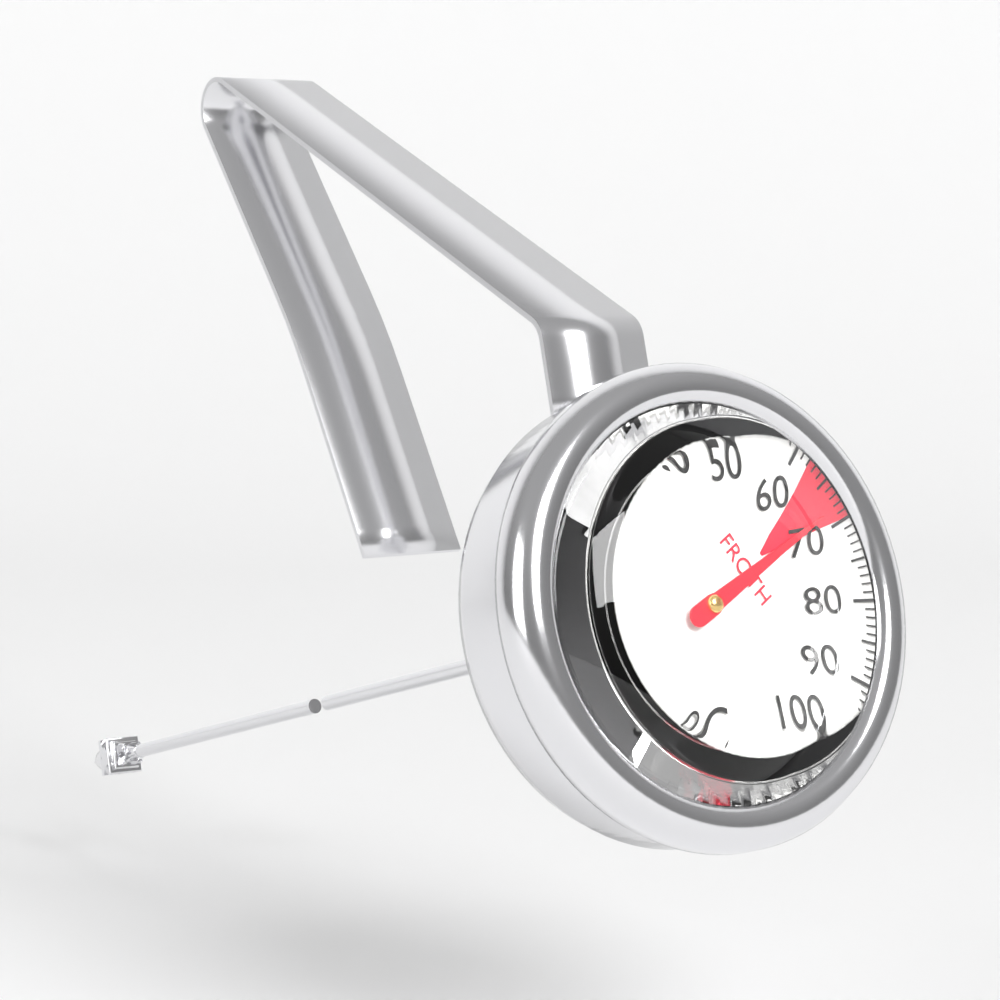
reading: 68 °C
